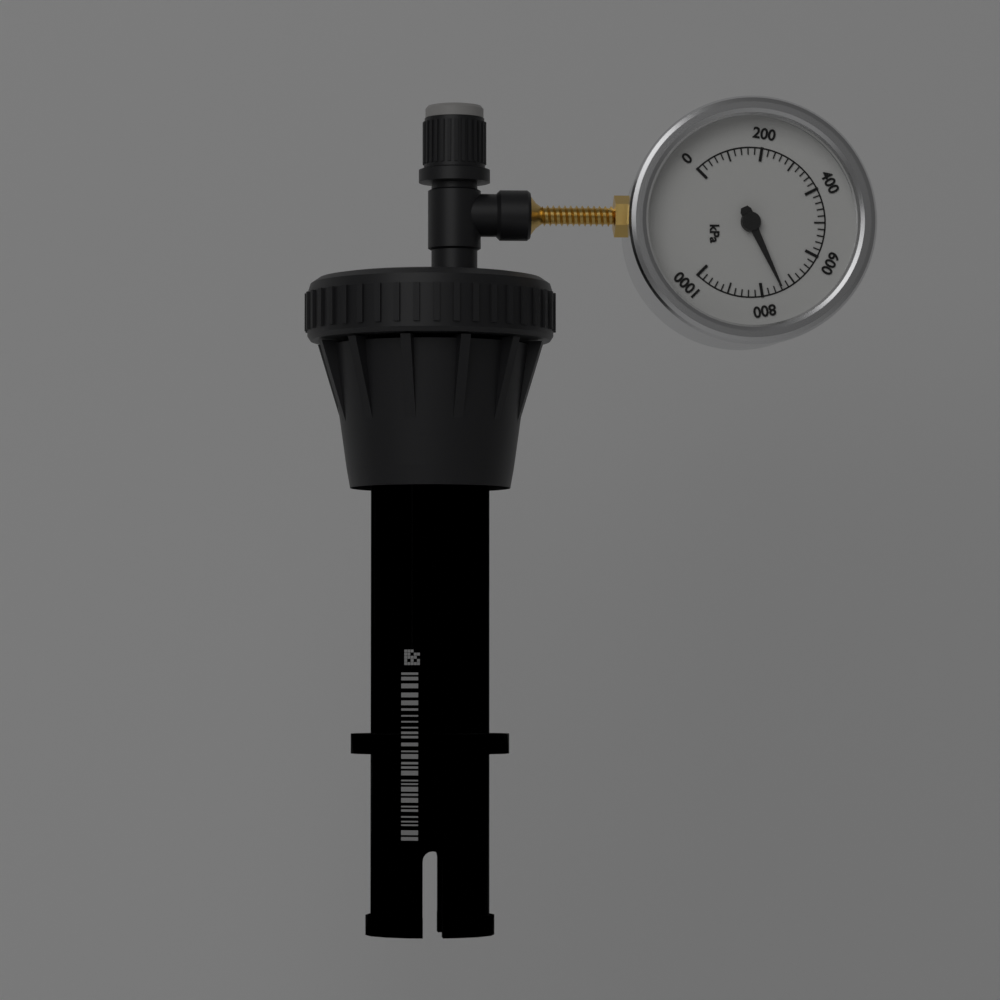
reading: 740 kPa
